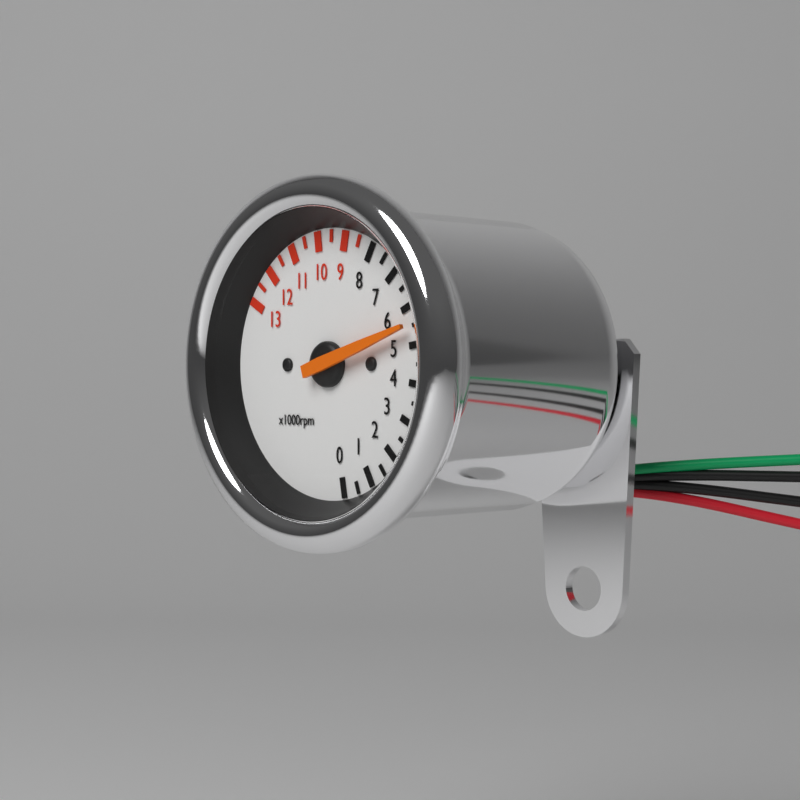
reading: 5500 rpm
